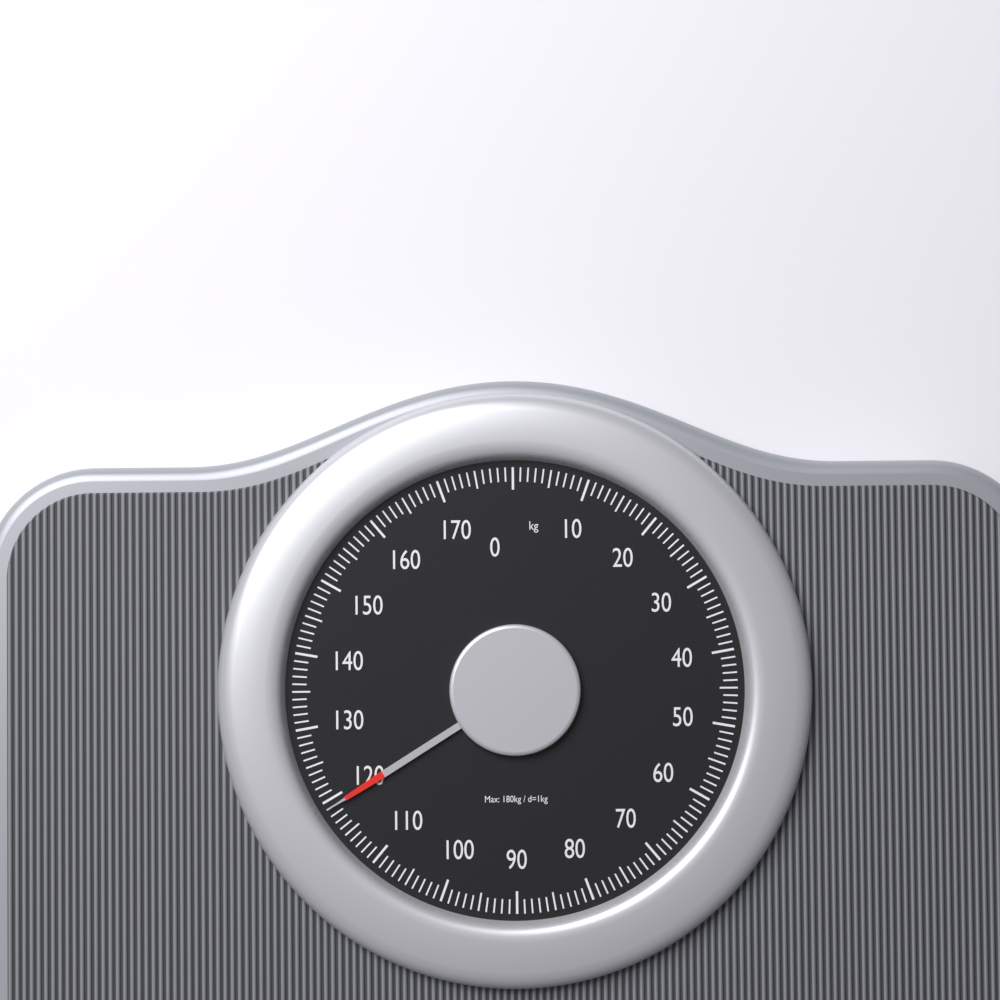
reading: 119 kg
